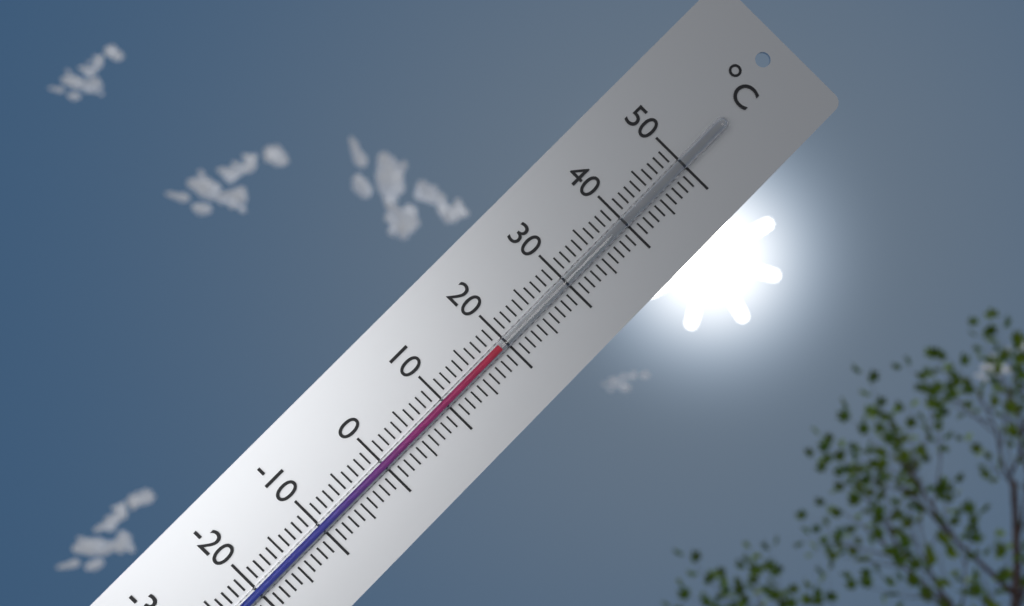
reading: 19 °C
